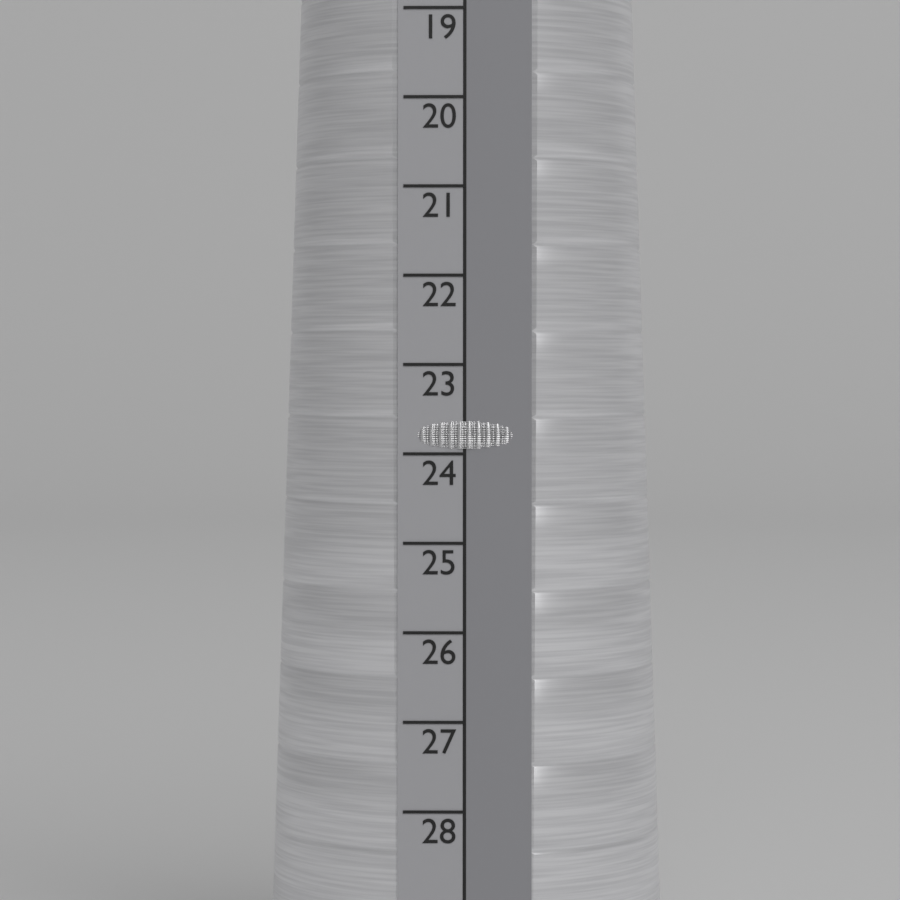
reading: 24 (no unit)
